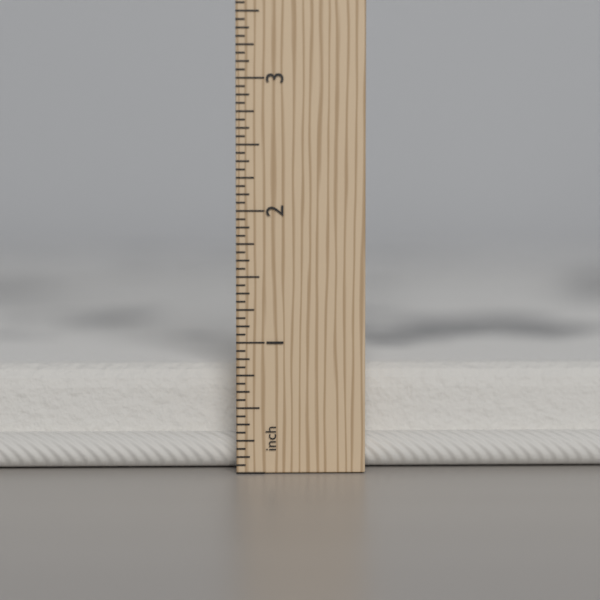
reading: 0.8125 in
